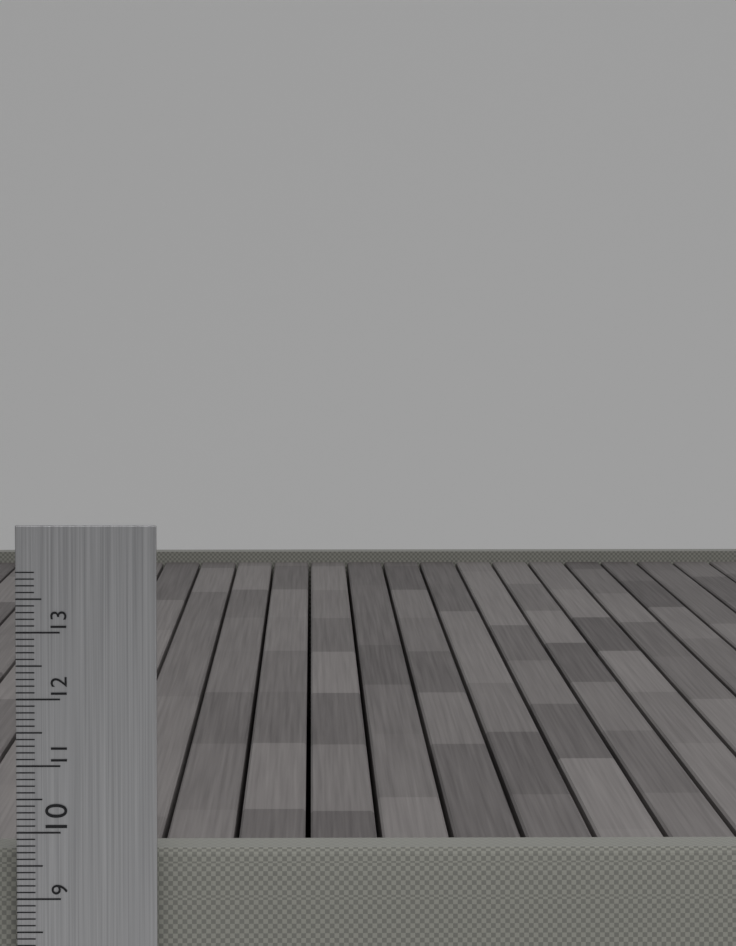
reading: 9.7 cm
